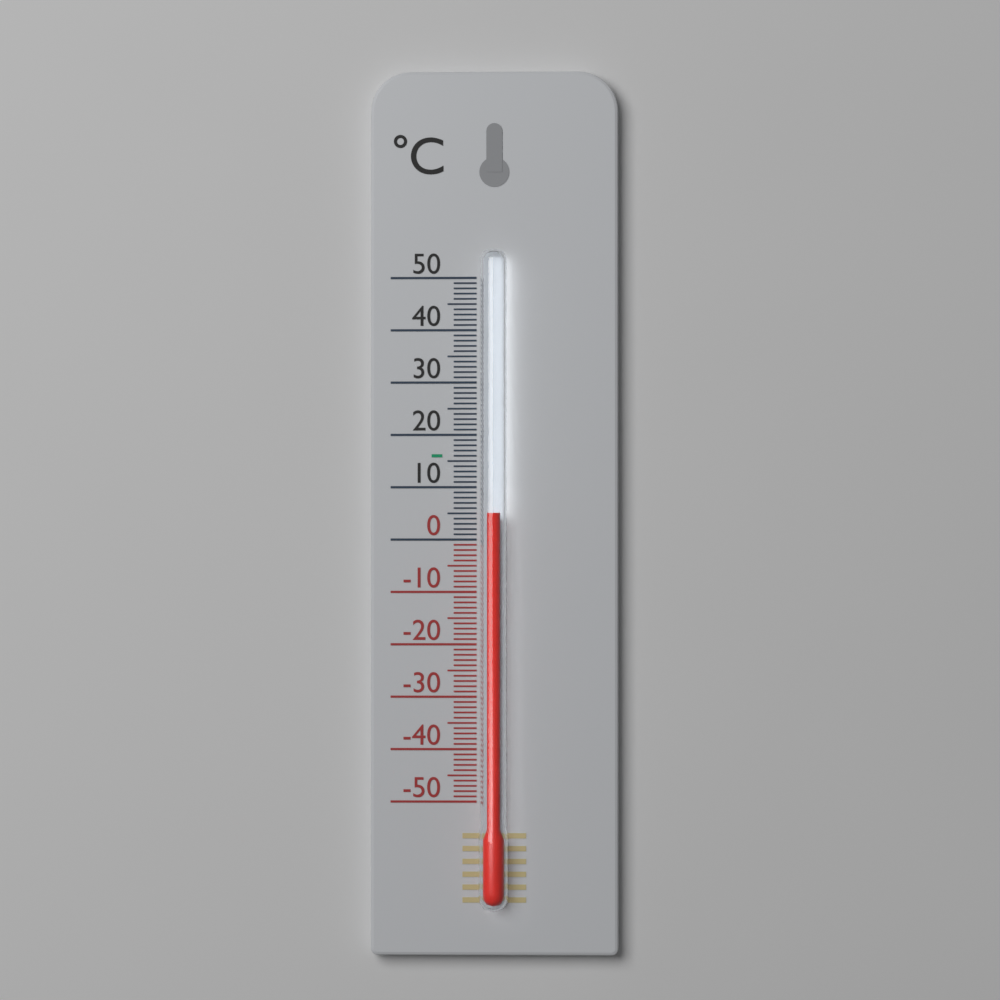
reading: 5 °C
